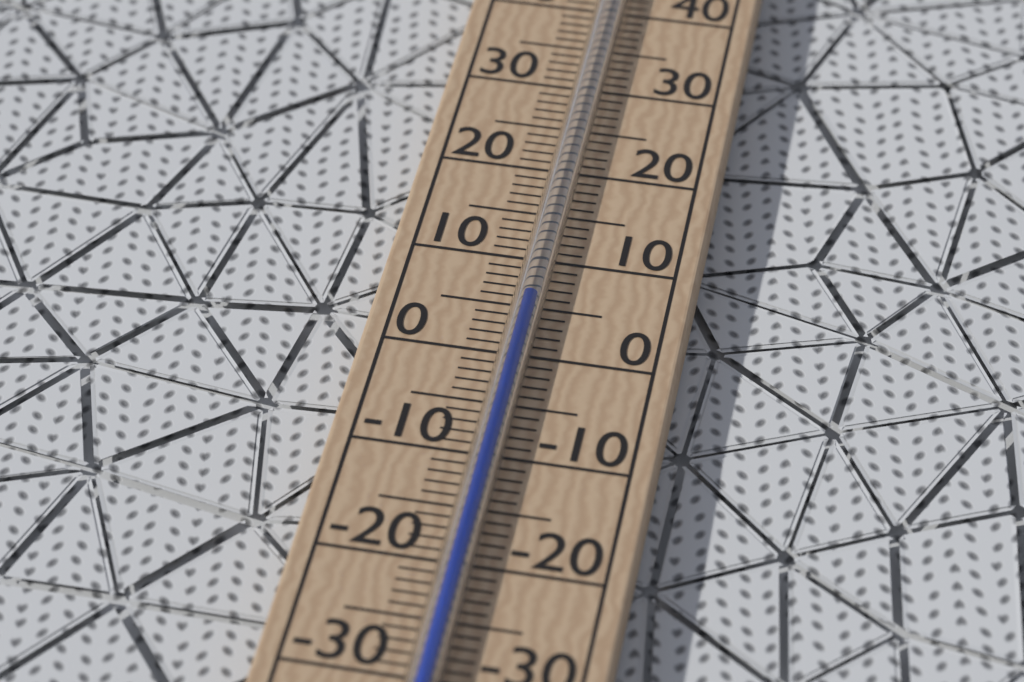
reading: 5 °C
